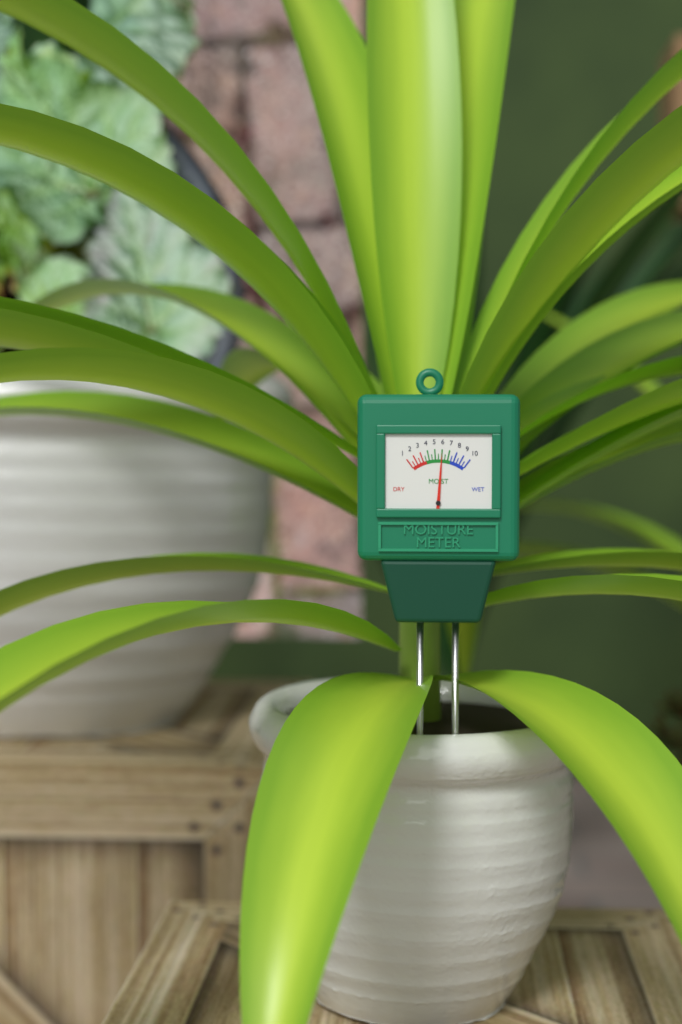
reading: 6.0 (no unit)
